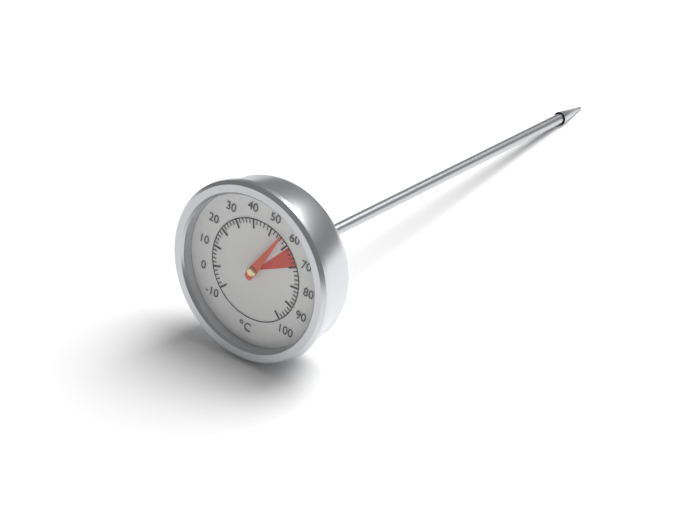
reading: 56 °C
